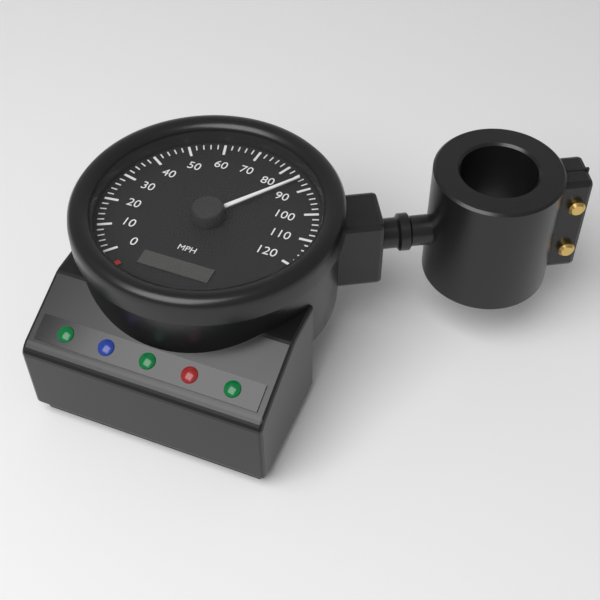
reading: 86 mph
